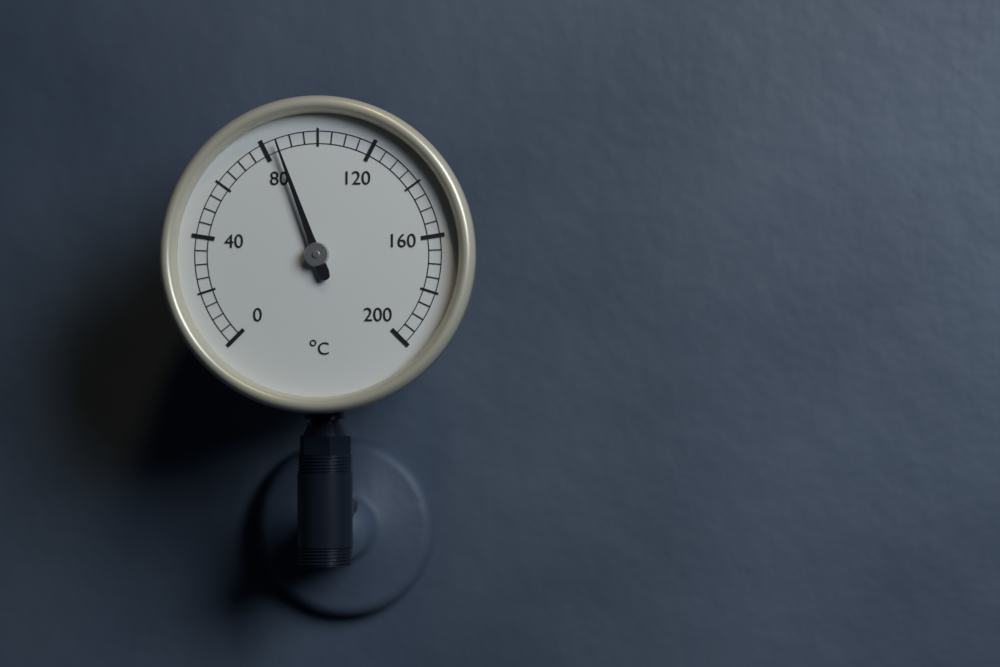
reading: 85 °C
